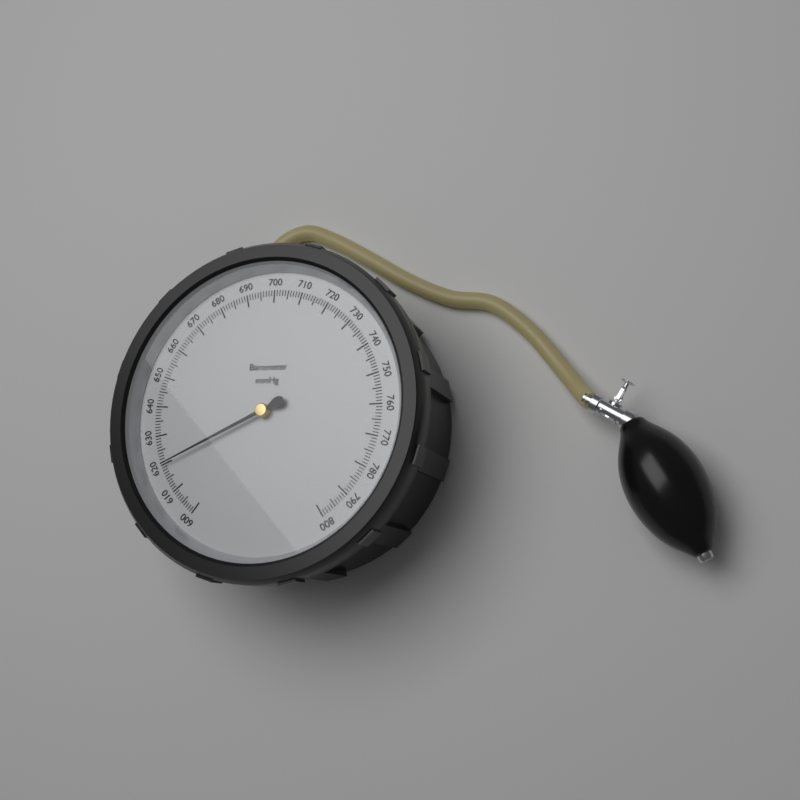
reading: 620 mmHg
